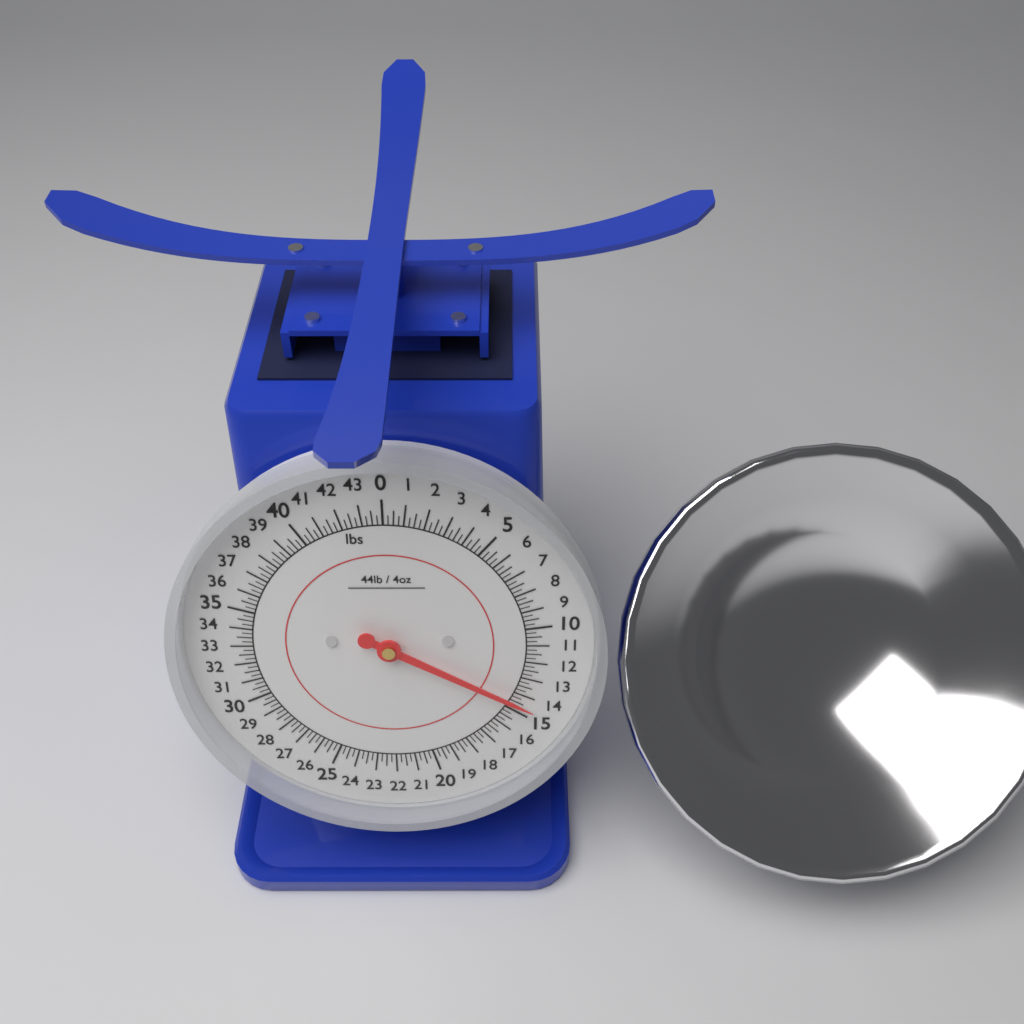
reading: 14.50 lbs
